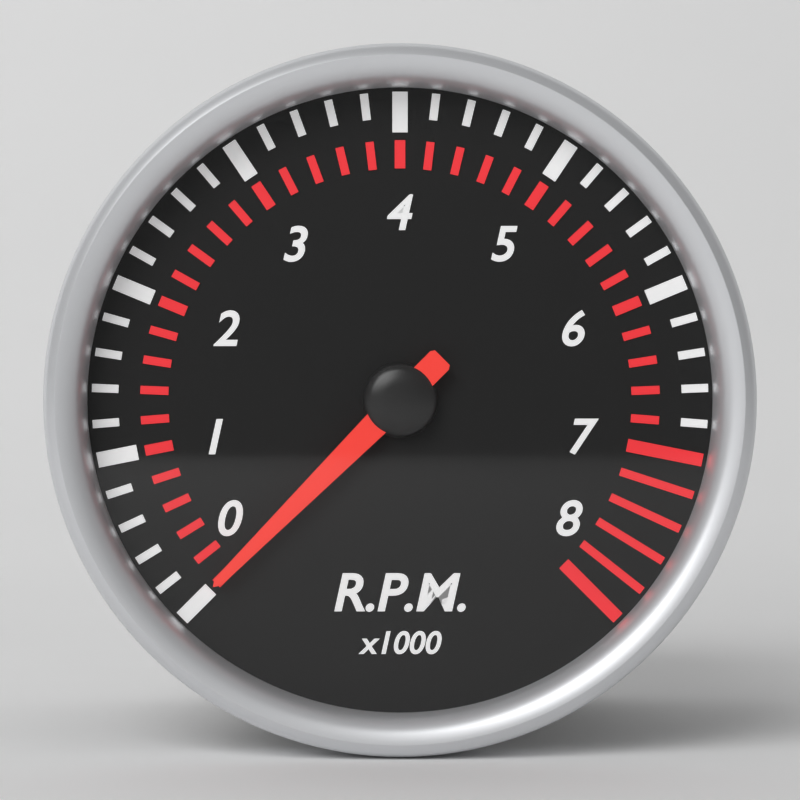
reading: 0 RPM
